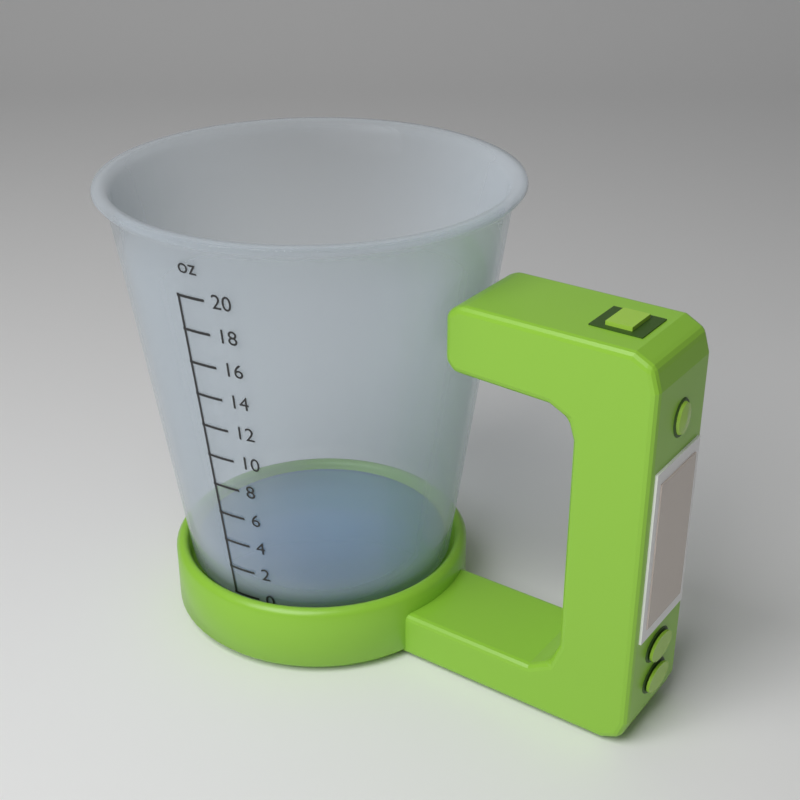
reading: 0 oz
